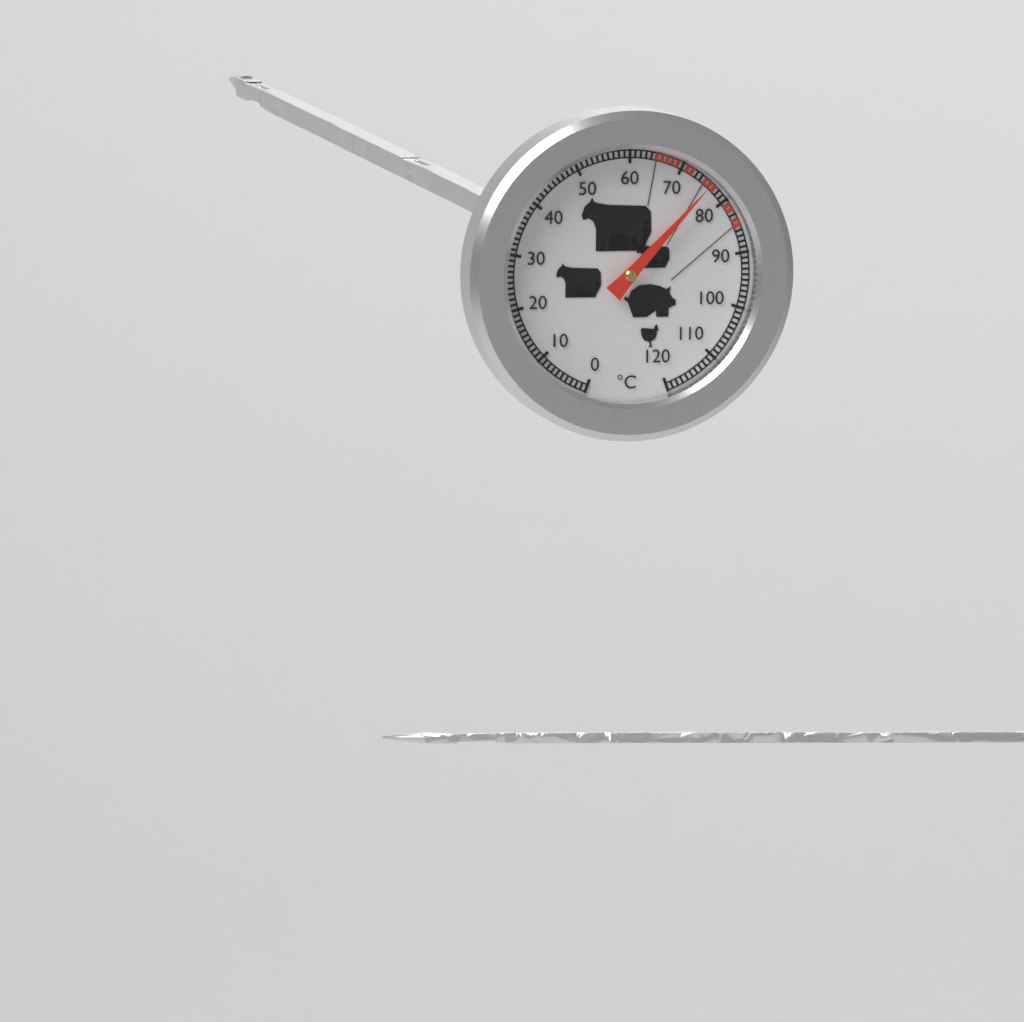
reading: 76 °C
